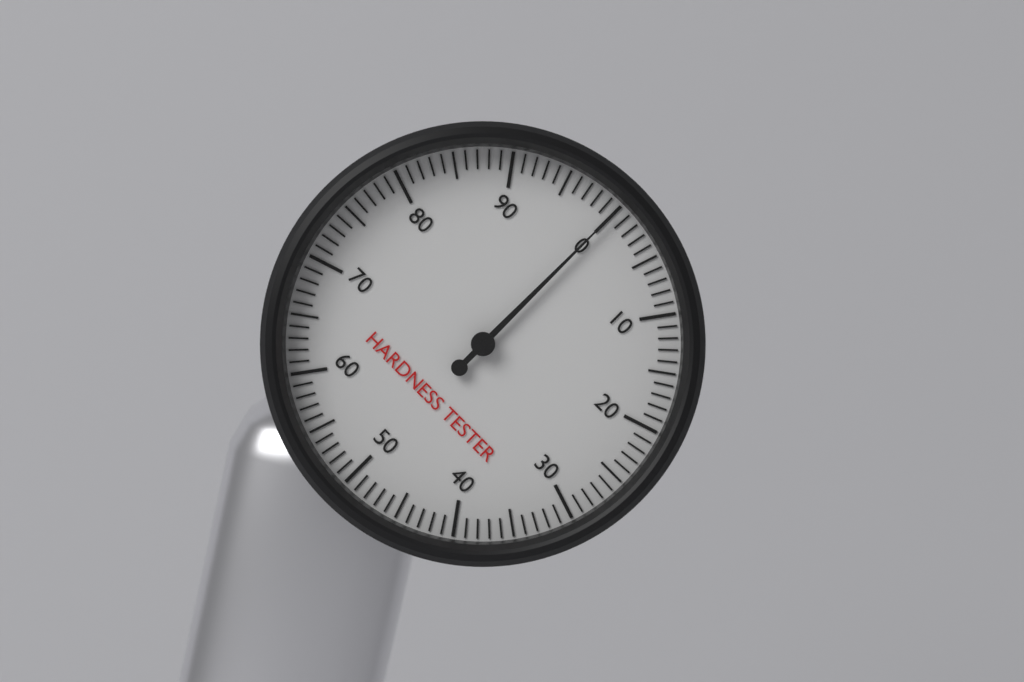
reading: 0 (no unit)
